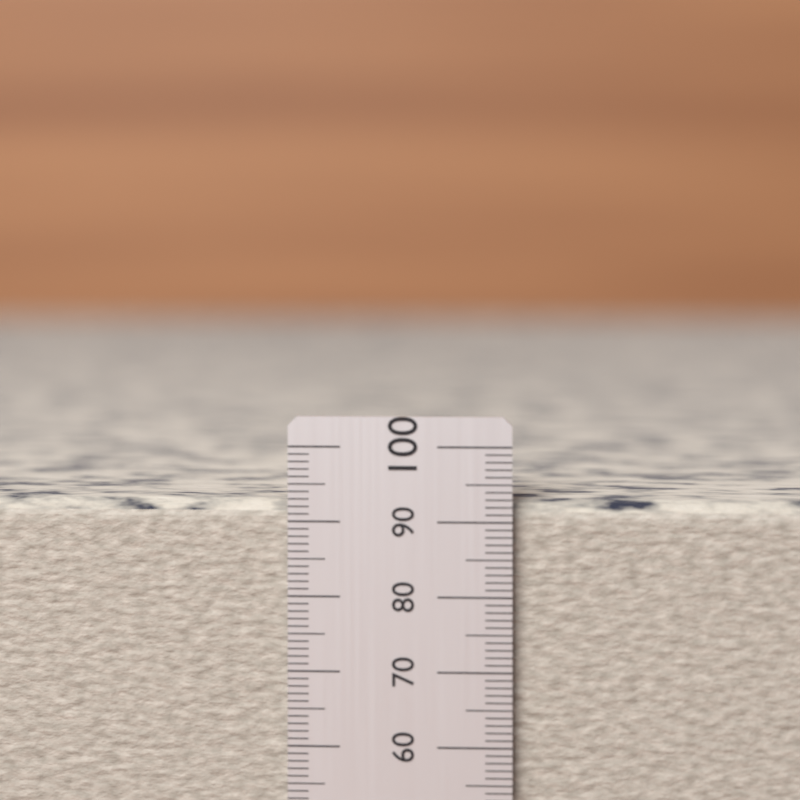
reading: 94 (no unit)
